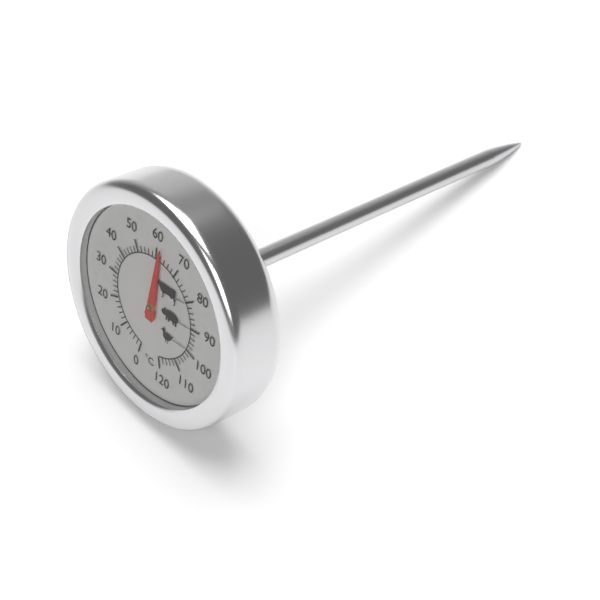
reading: 62 °C
